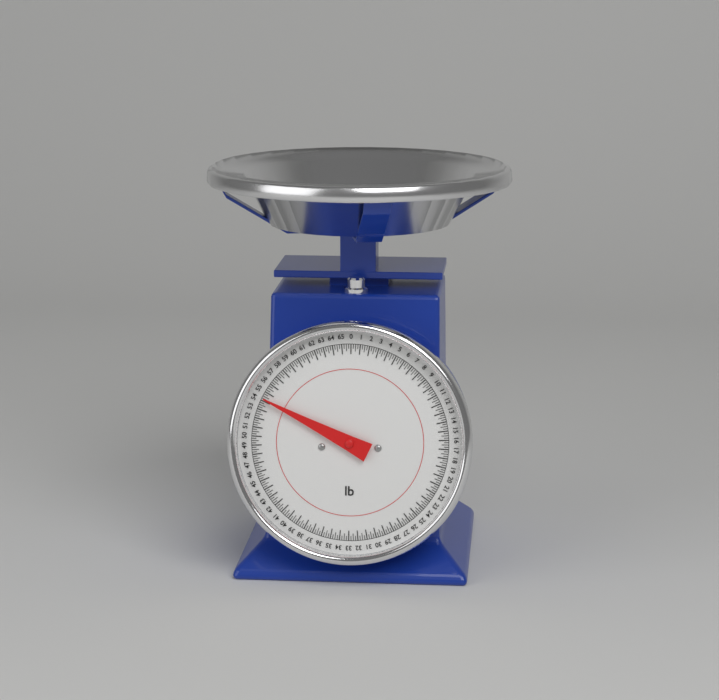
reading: 54.25 lb
